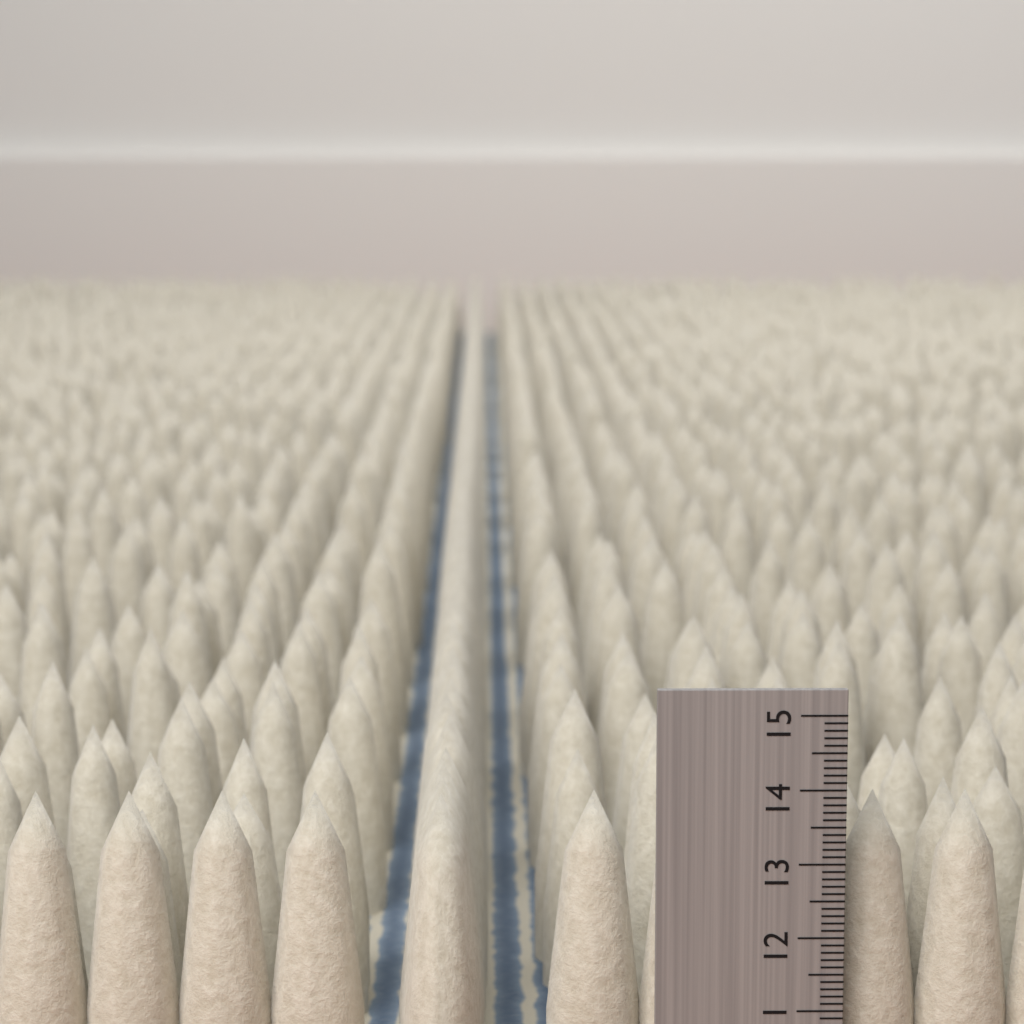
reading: 13.8 (no unit)
